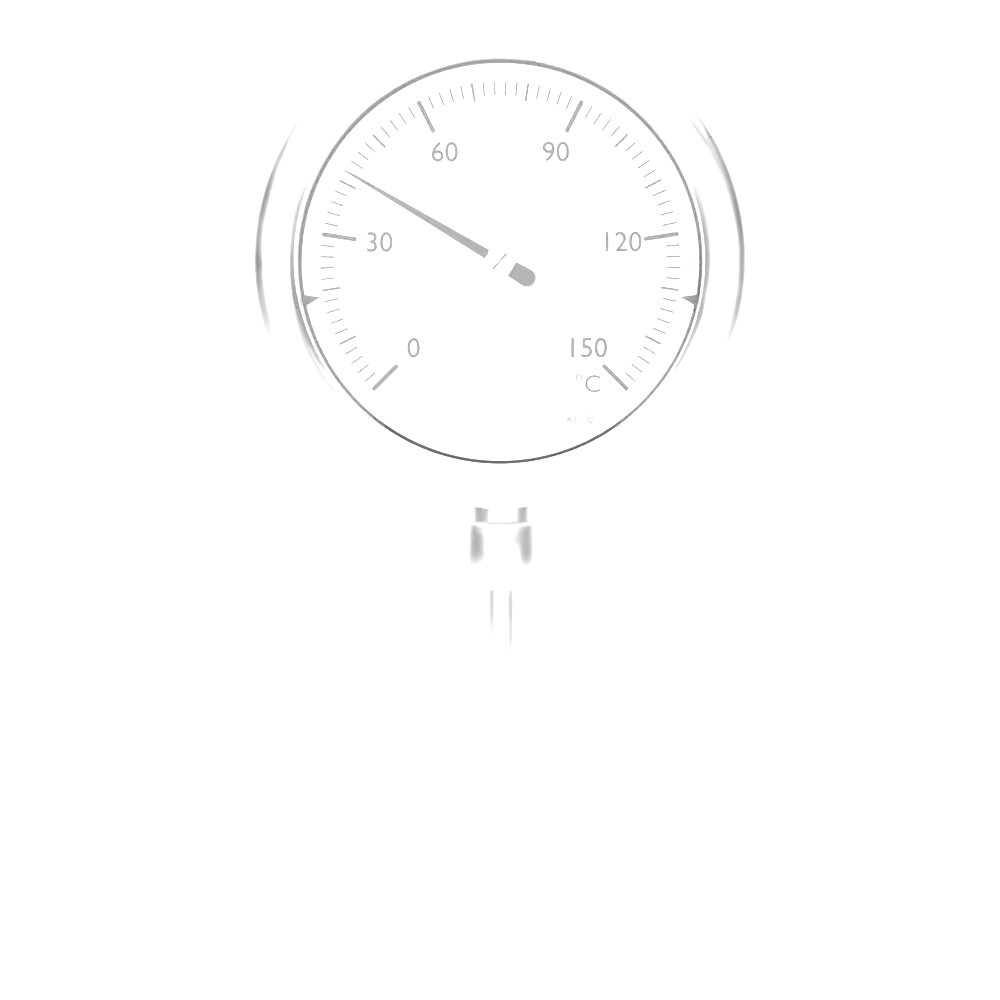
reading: 42 °C
